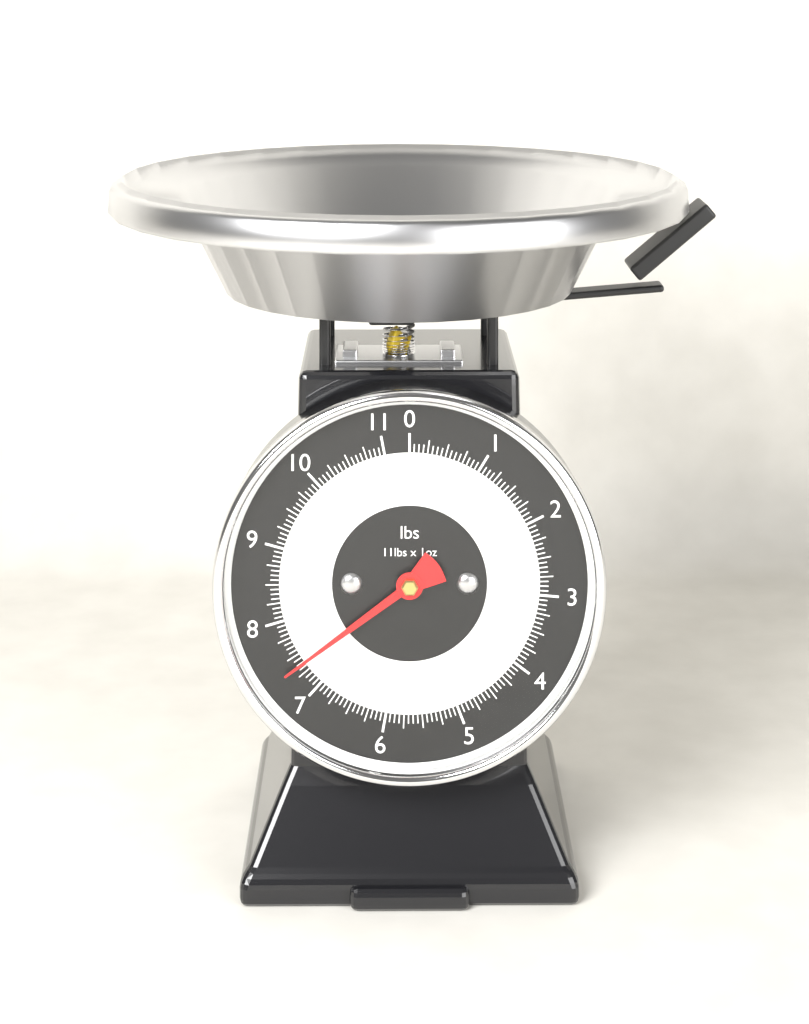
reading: 7.3750 lbs
